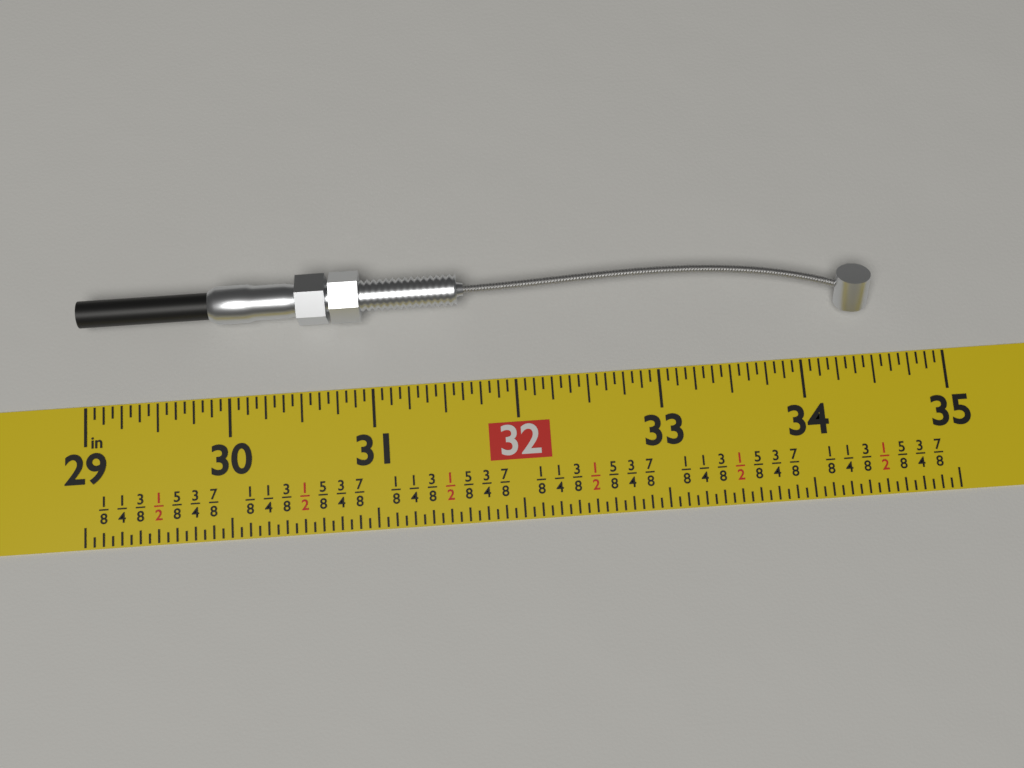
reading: 34.5000 in
